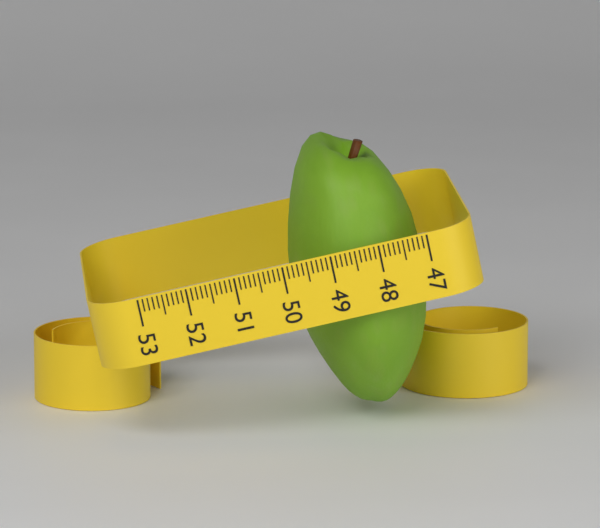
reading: 49.8 (no unit)
